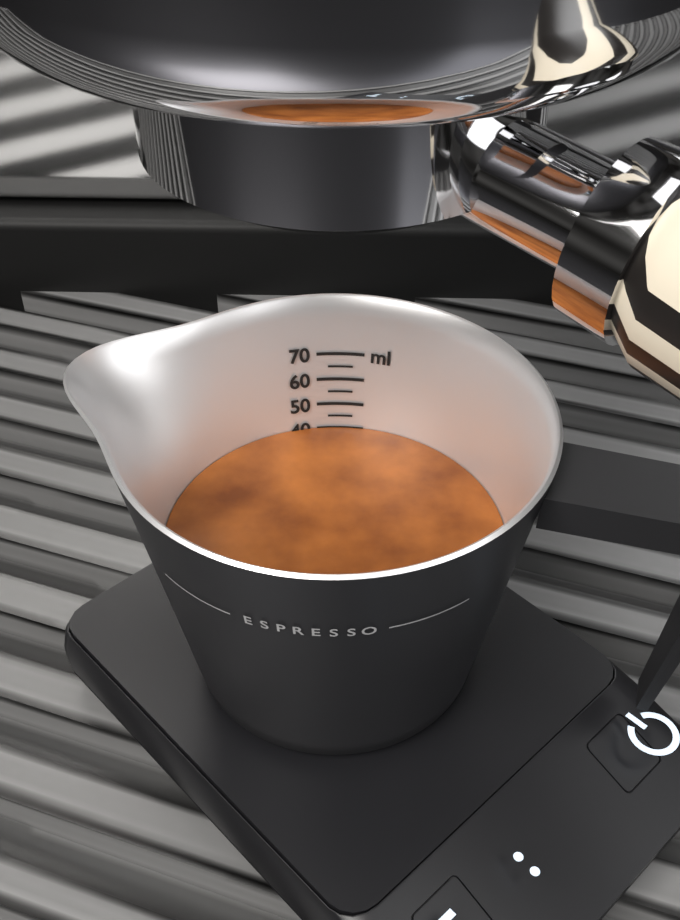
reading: 40 ml
